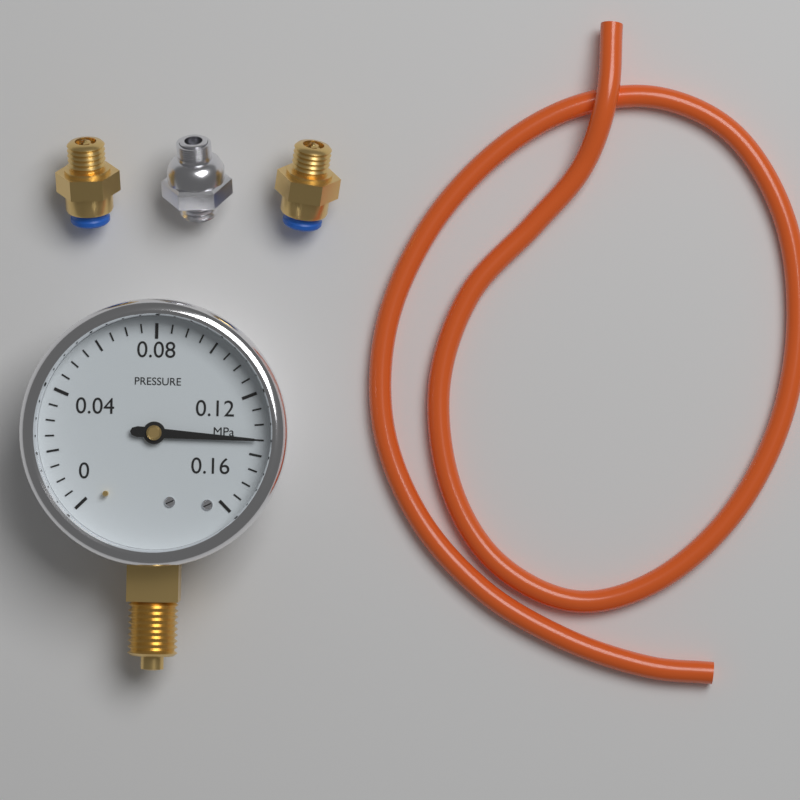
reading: 0.135 MPa
